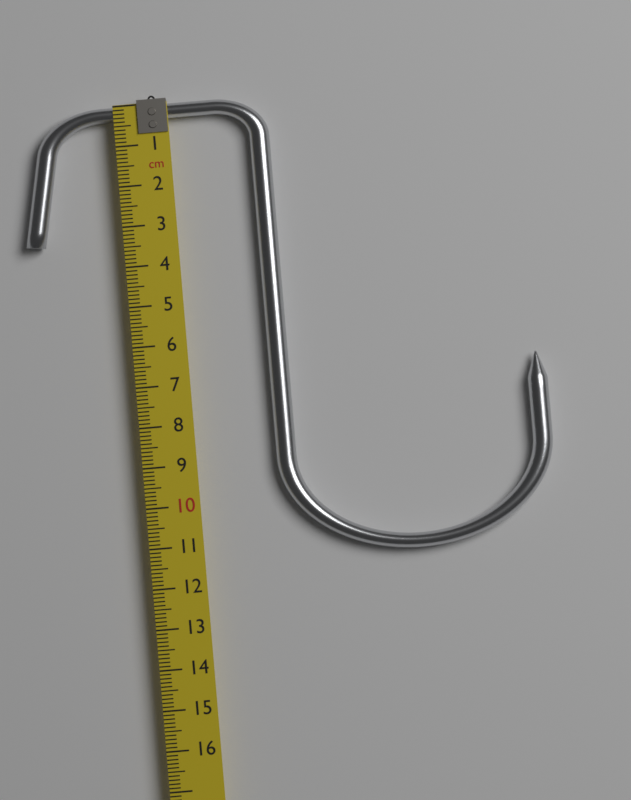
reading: 11.5 cm
